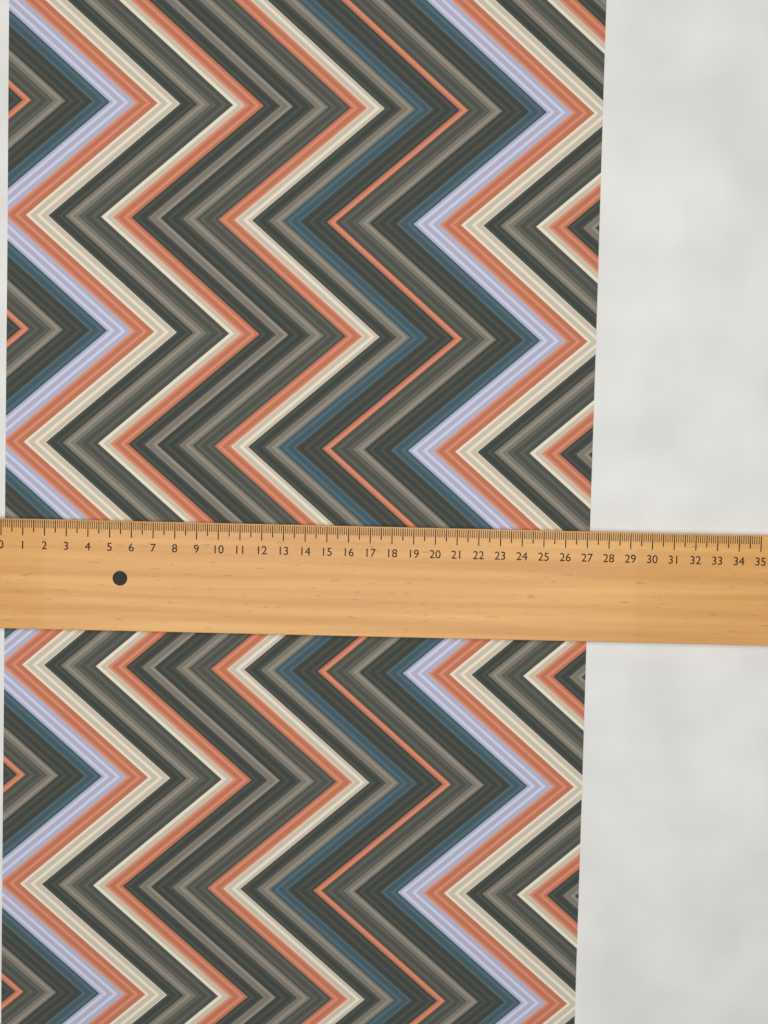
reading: 27.2 (no unit)
